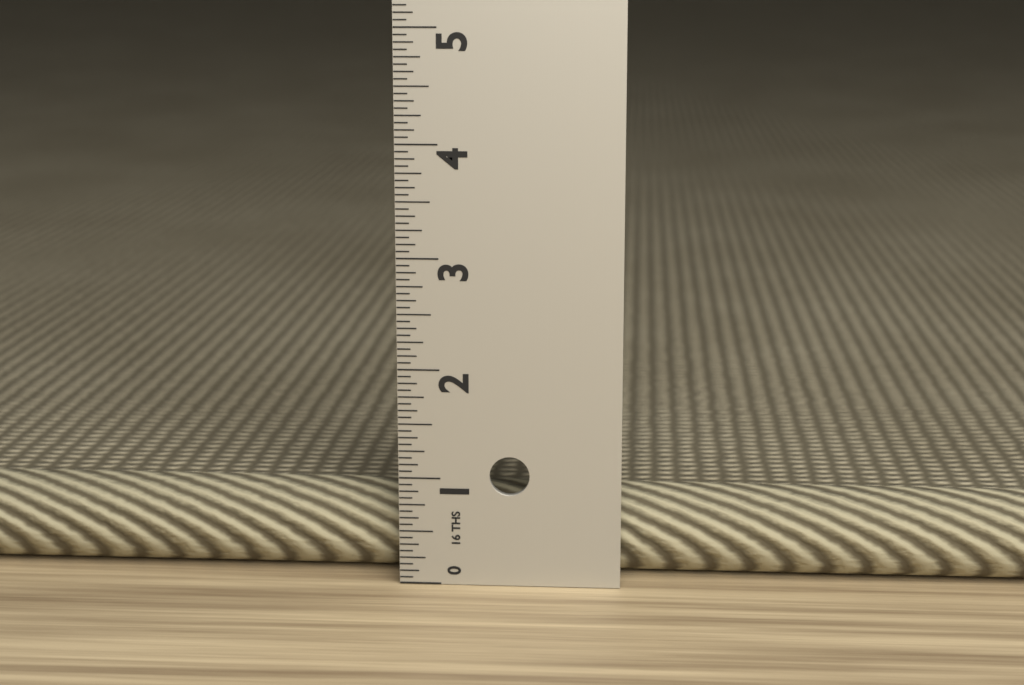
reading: 0.8125 in
